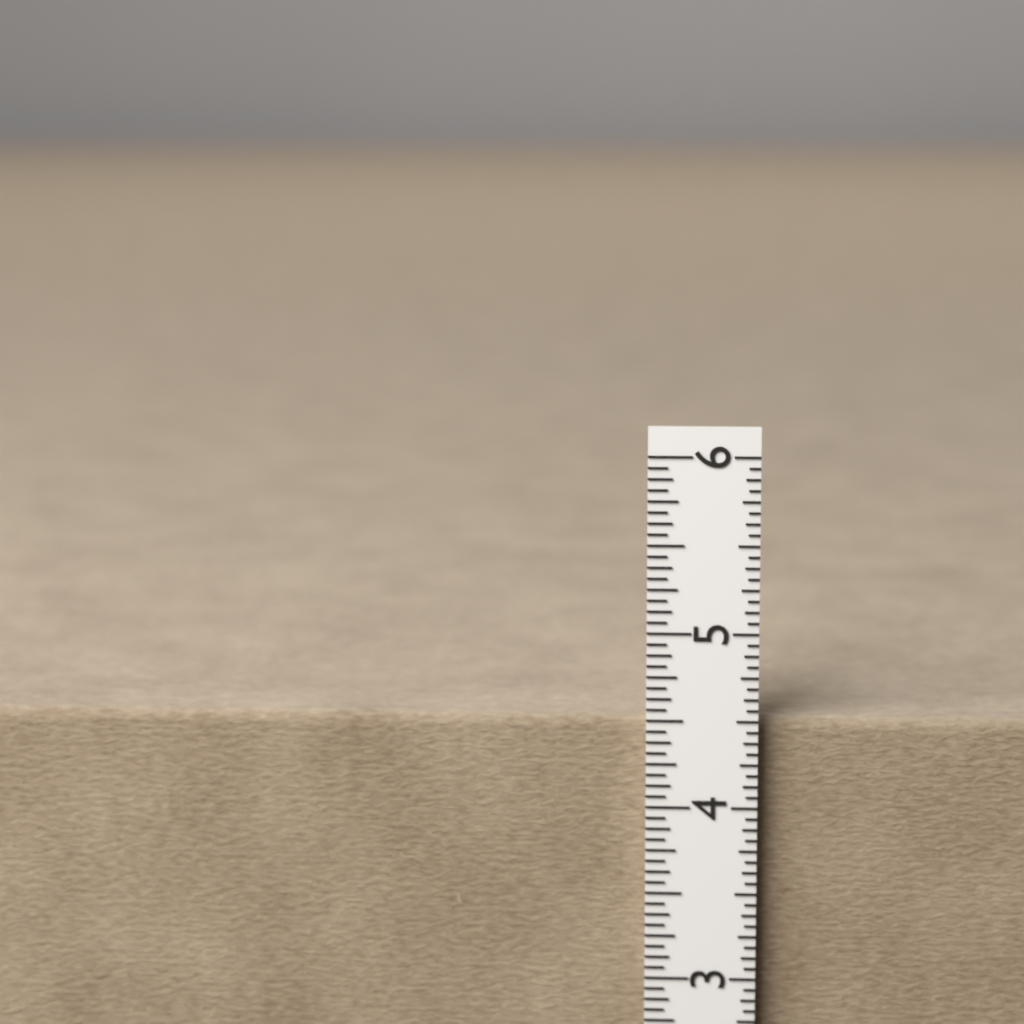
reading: 4.5000 in
